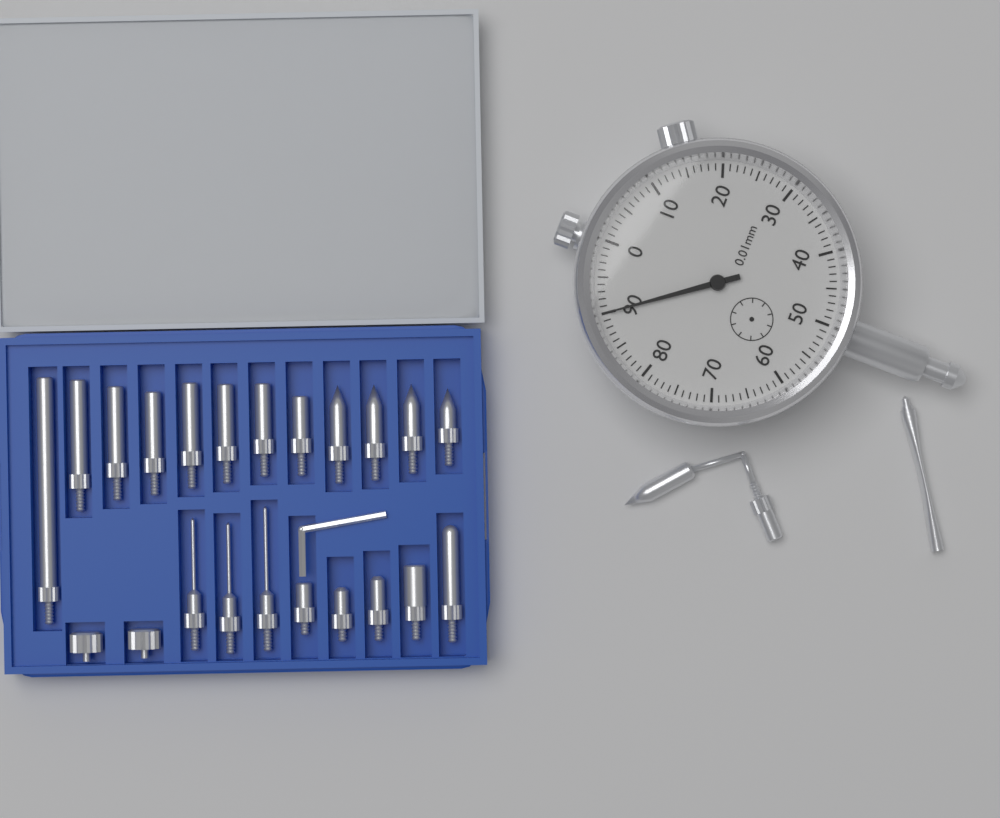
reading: 0.90 mm
